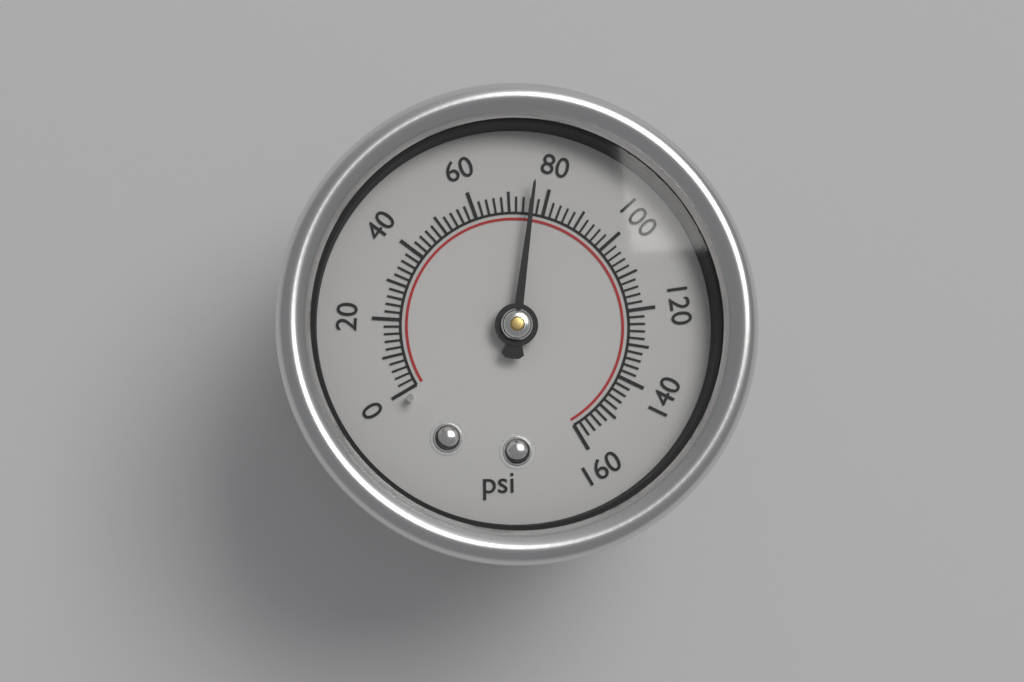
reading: 76 psi
